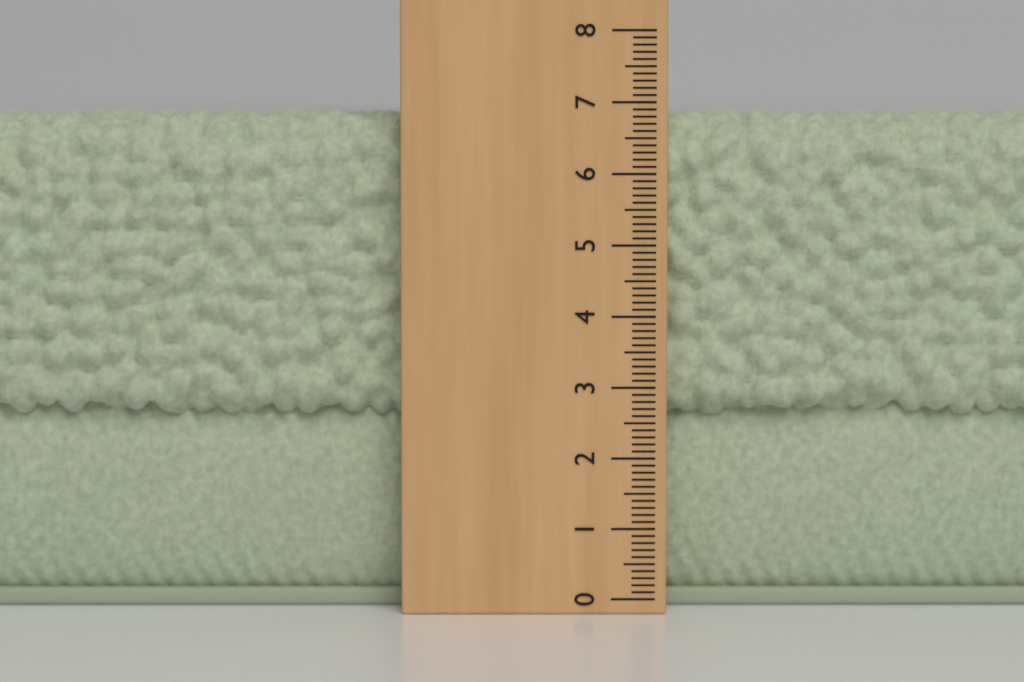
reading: 6.9 (no unit)
